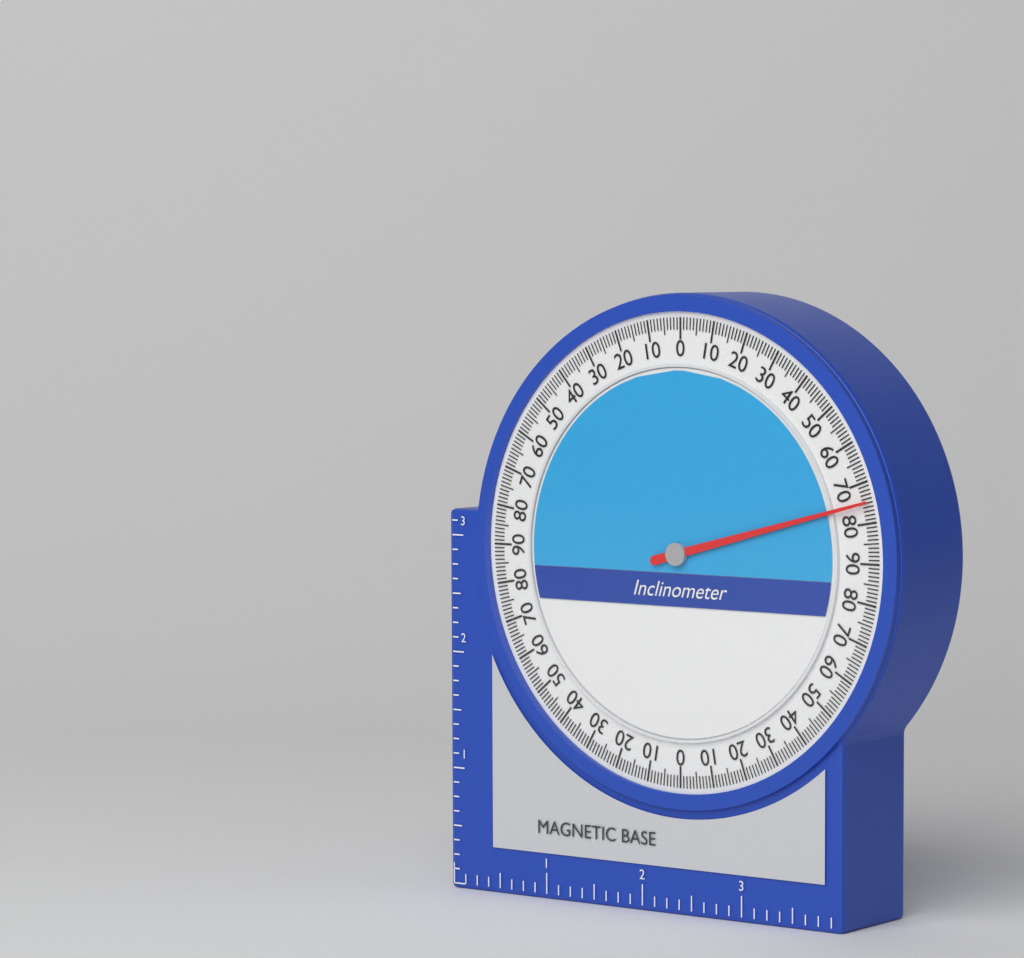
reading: 75 (no unit)
